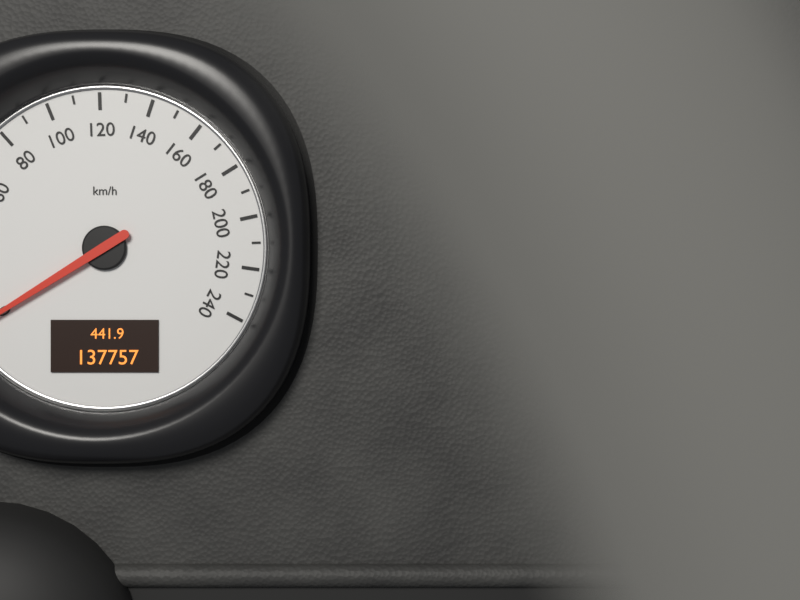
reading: 0 km/h
